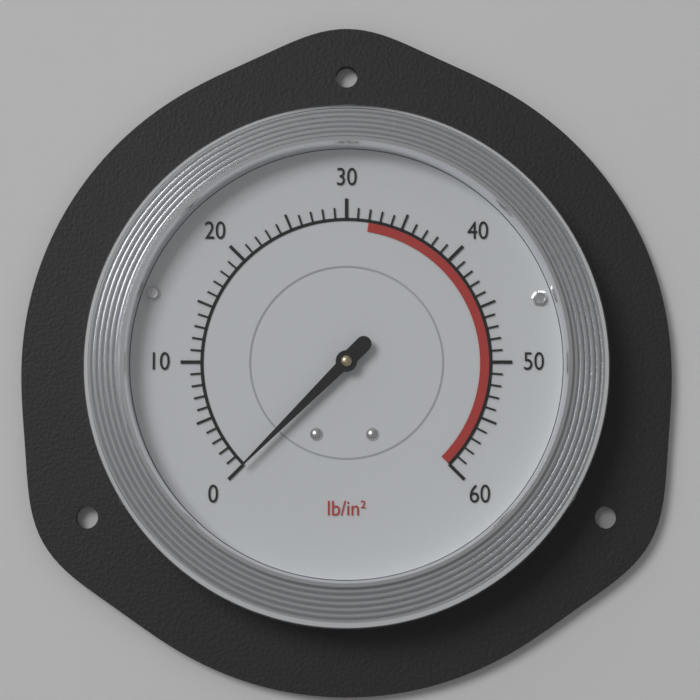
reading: 0 lb/in²
